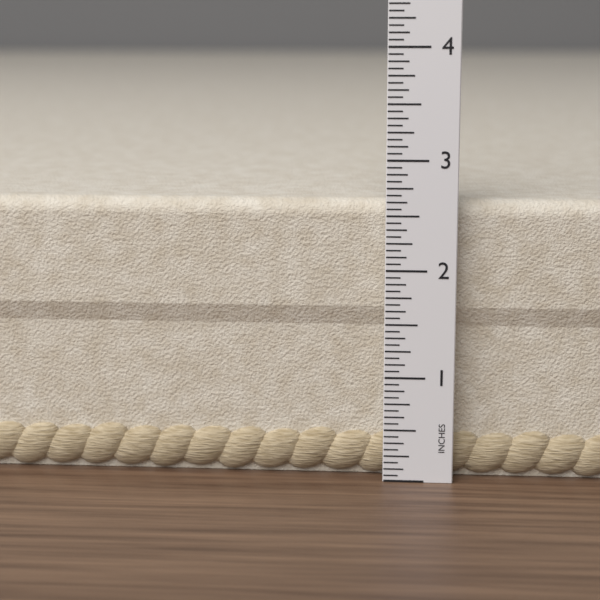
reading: 2.6250 in
